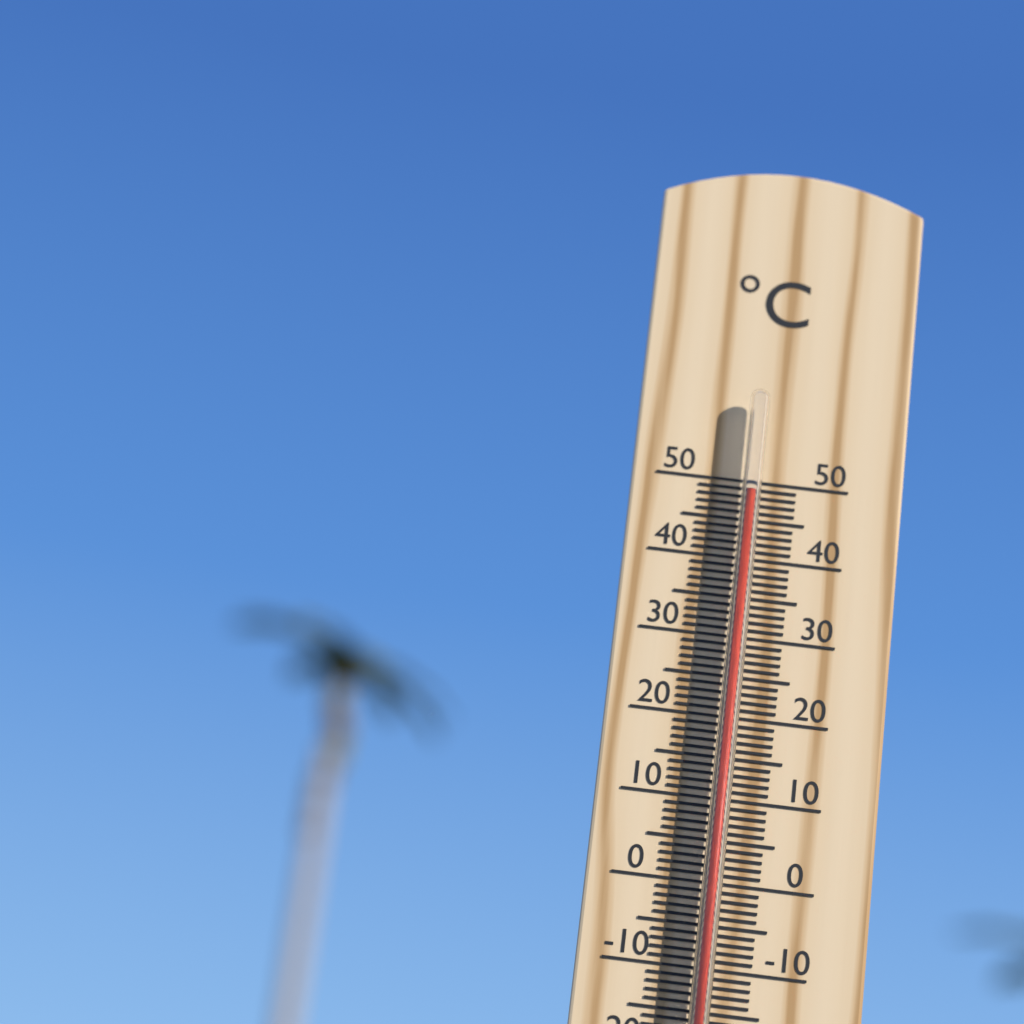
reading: 48 °C
